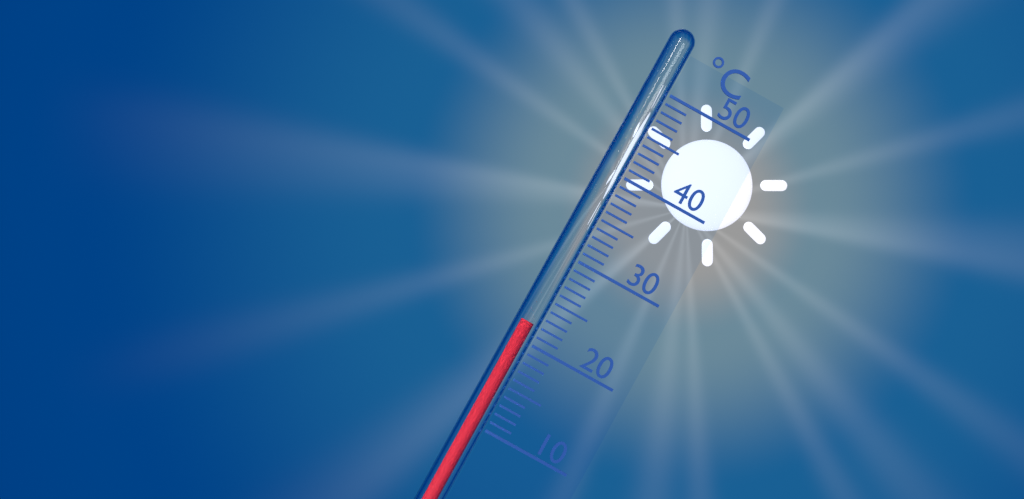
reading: 22 °C
